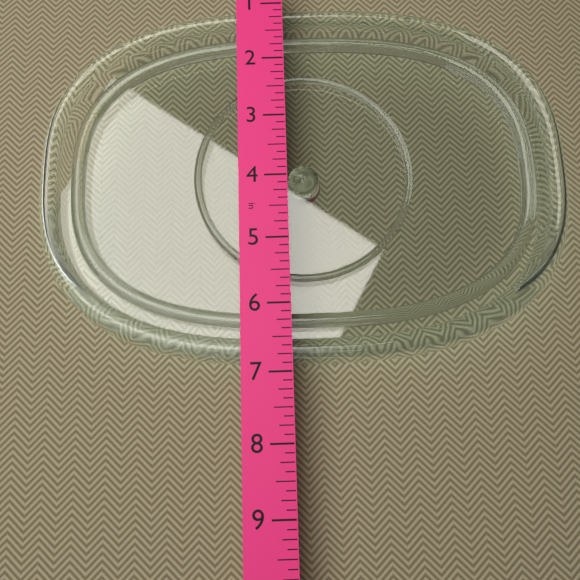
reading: 6.875 in
